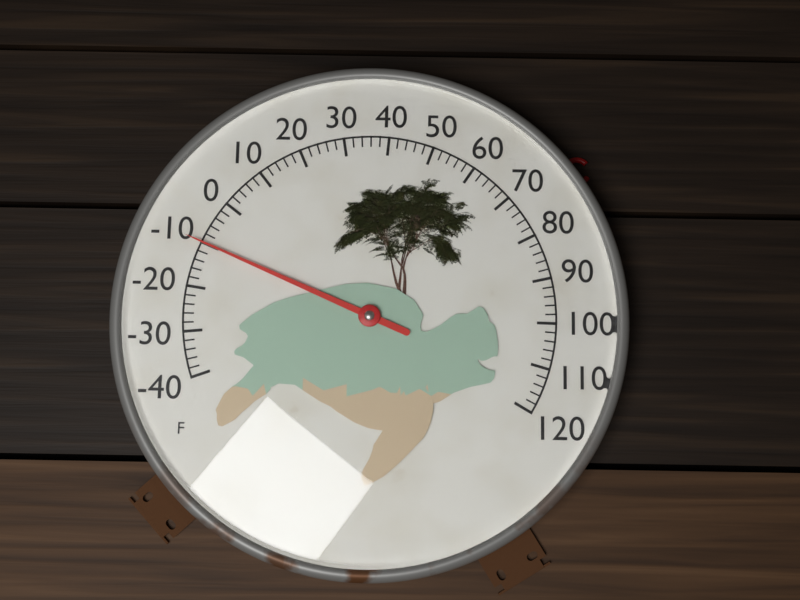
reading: -10 °F
